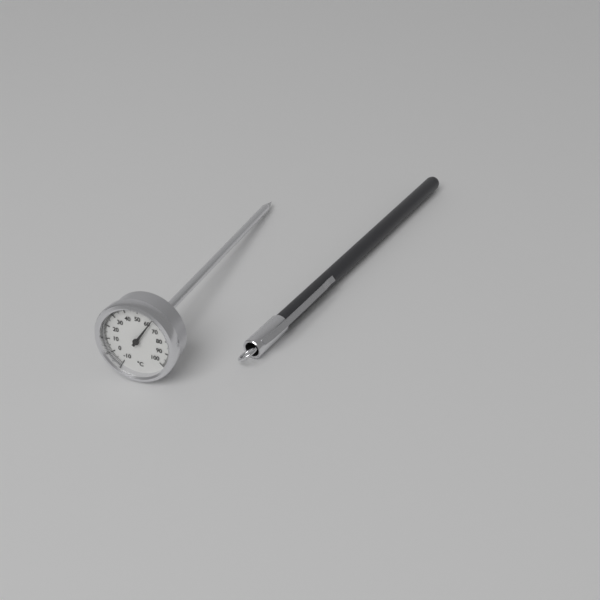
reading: 62 °C
